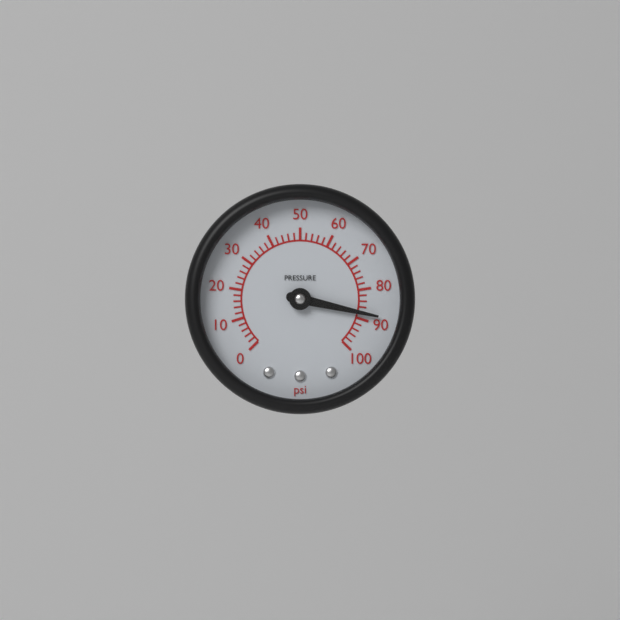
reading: 88 psi
